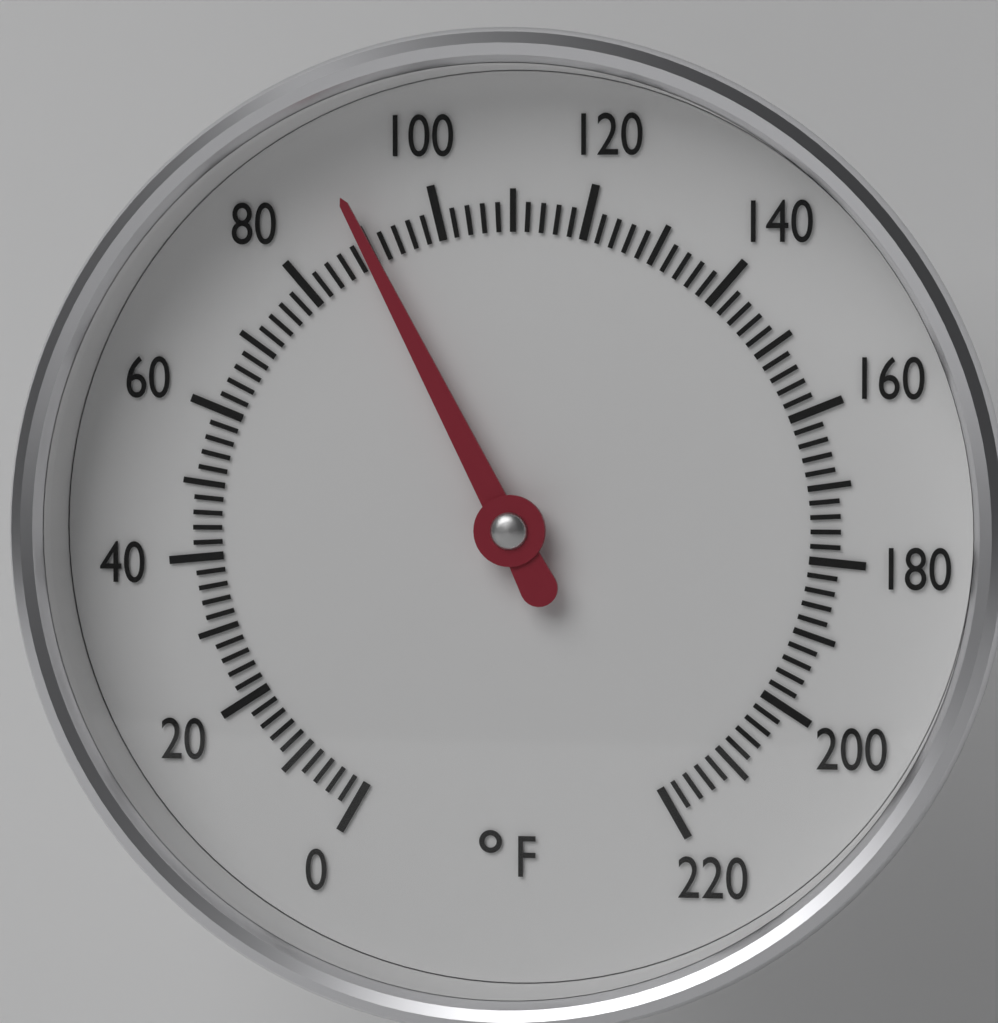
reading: 90 °F
